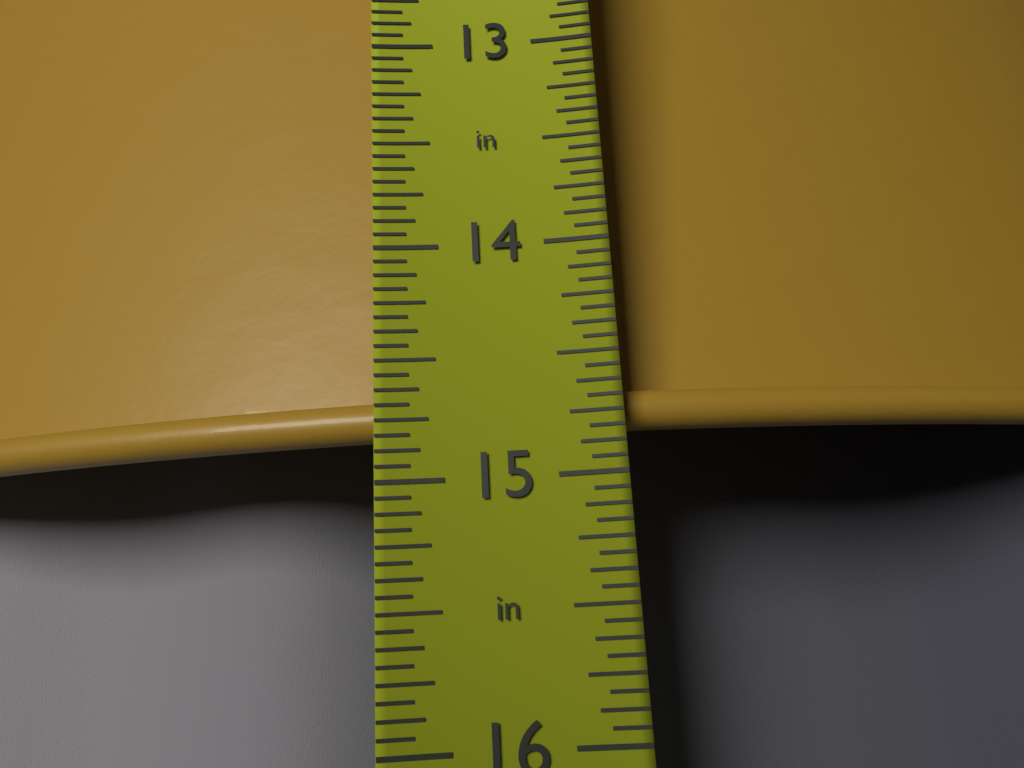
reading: 14.8000 in
